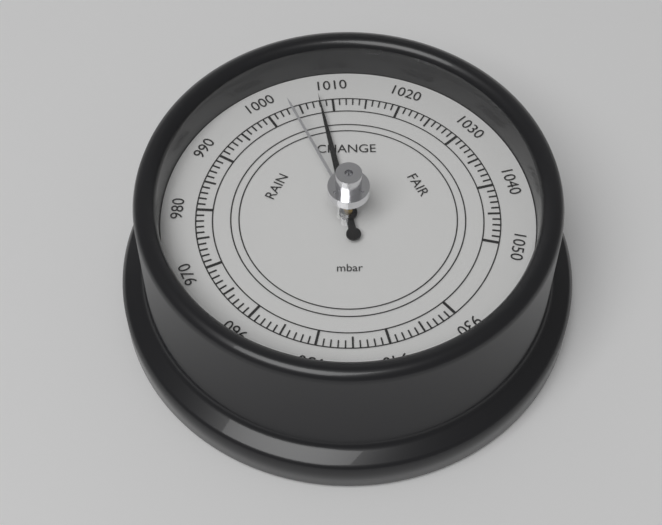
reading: 1008 mbar
